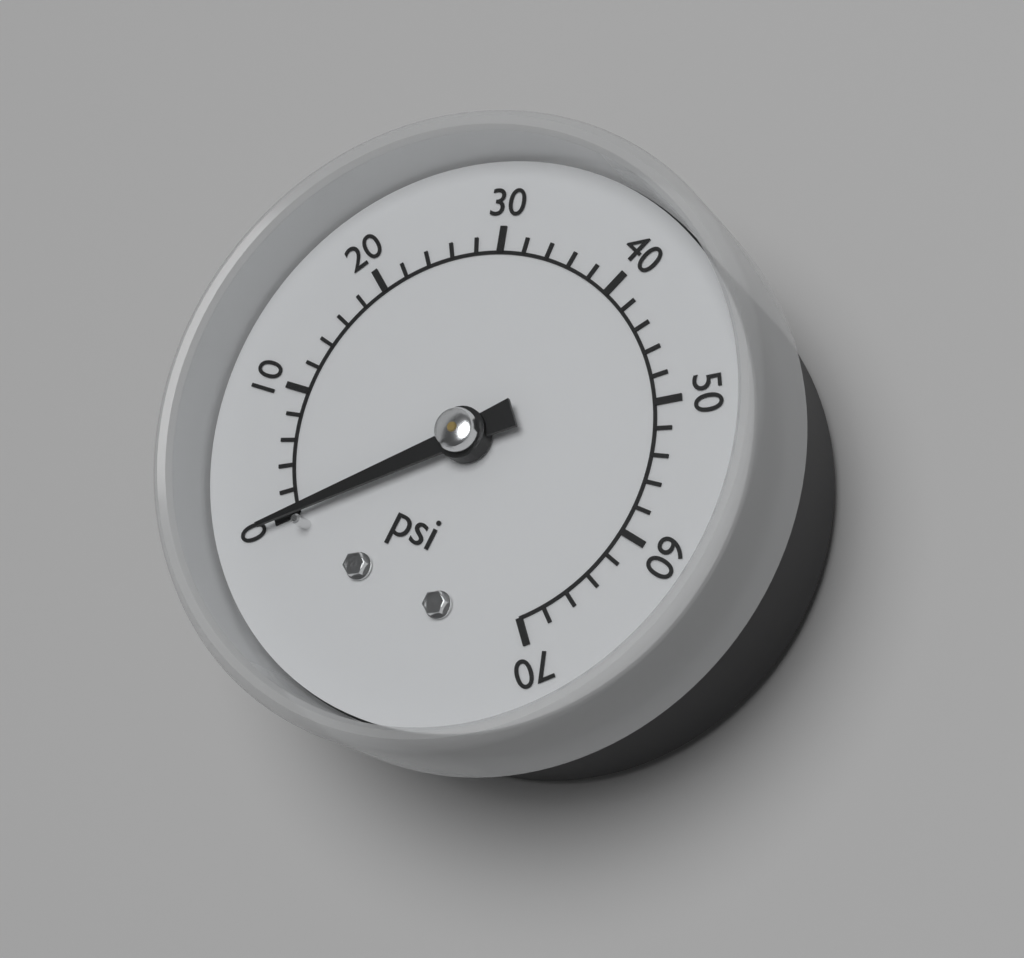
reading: 0 psi
